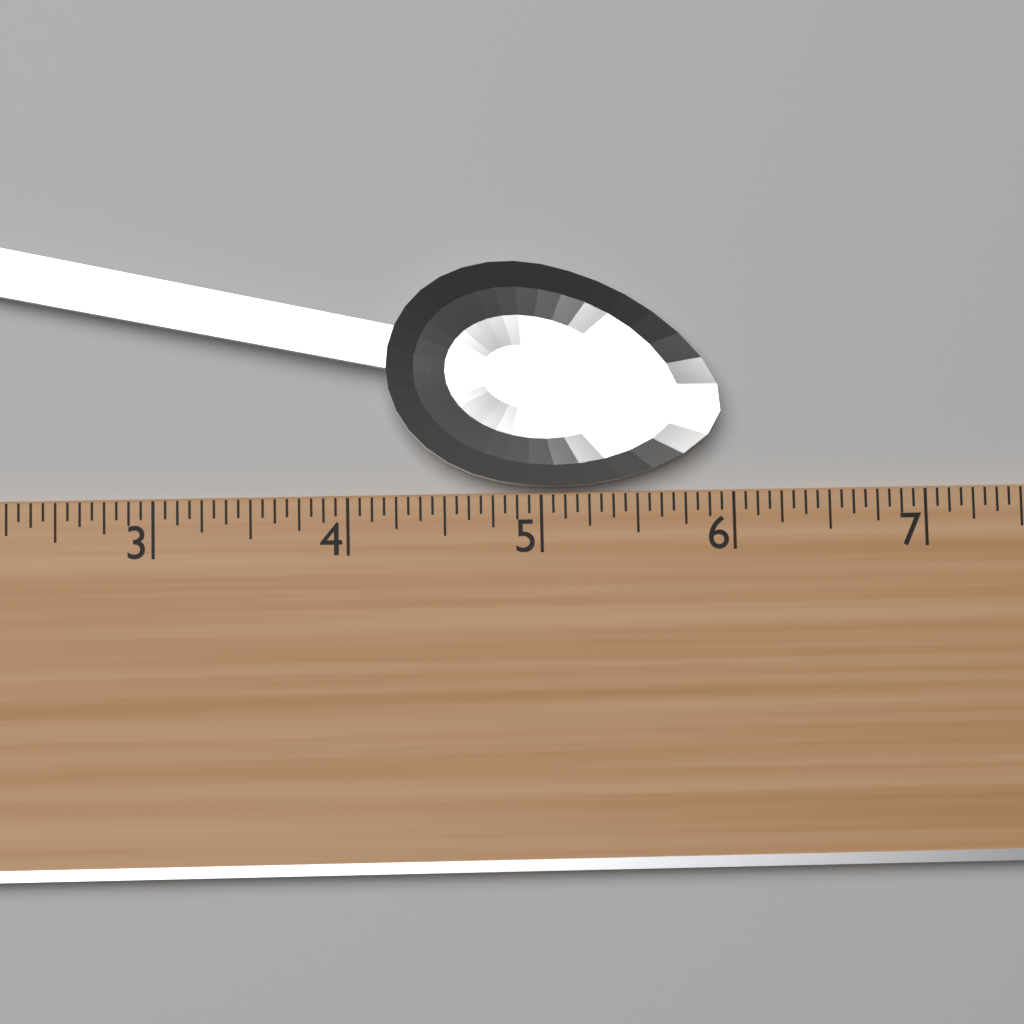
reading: 5.9375 (no unit)
